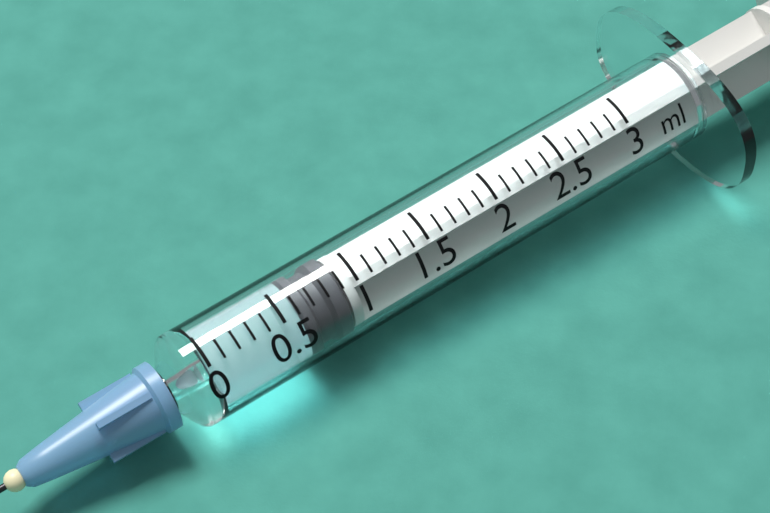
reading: 0.6 ml
